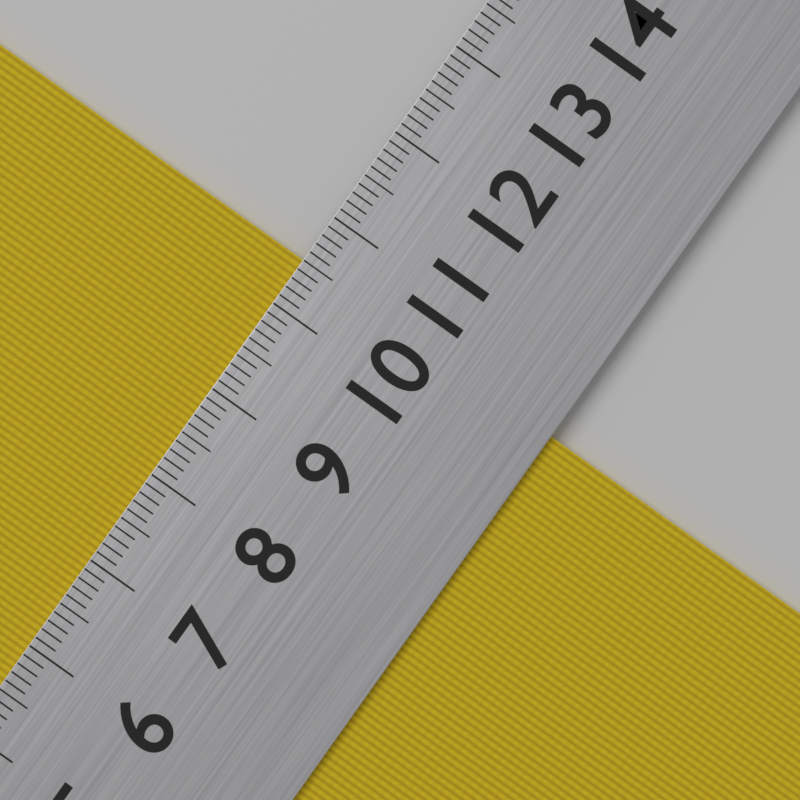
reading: 10.5 cm
